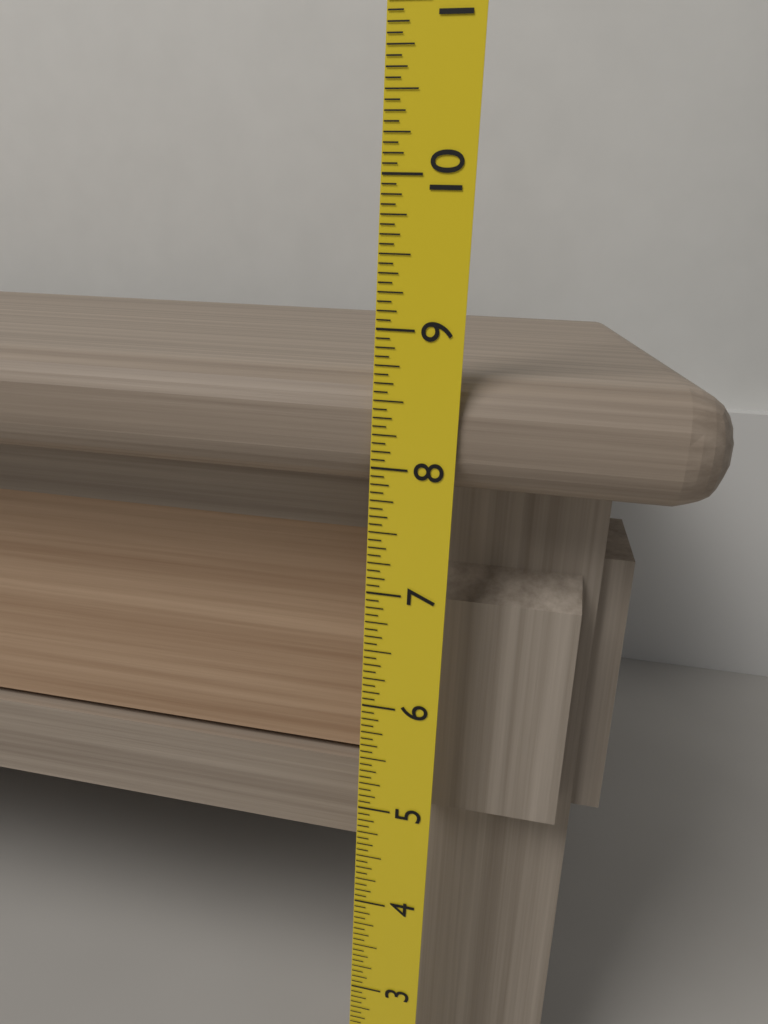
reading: 8.6875 (no unit)
